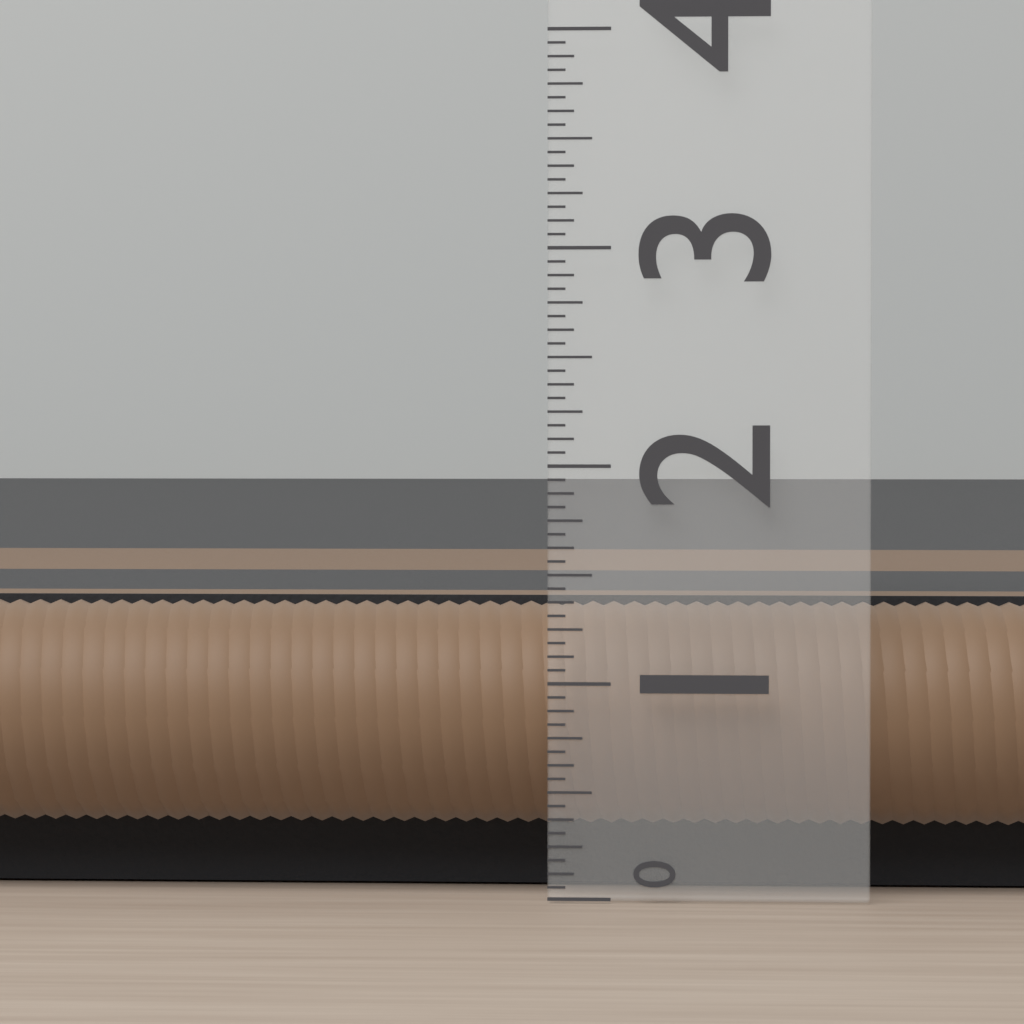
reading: 1.3750 (no unit)
